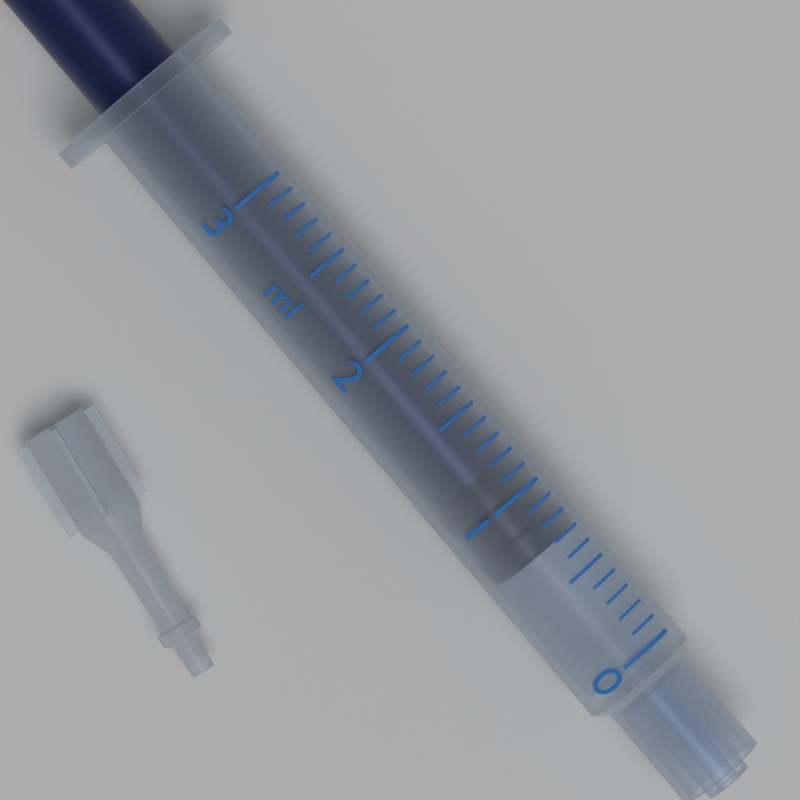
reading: 0.7 ml
